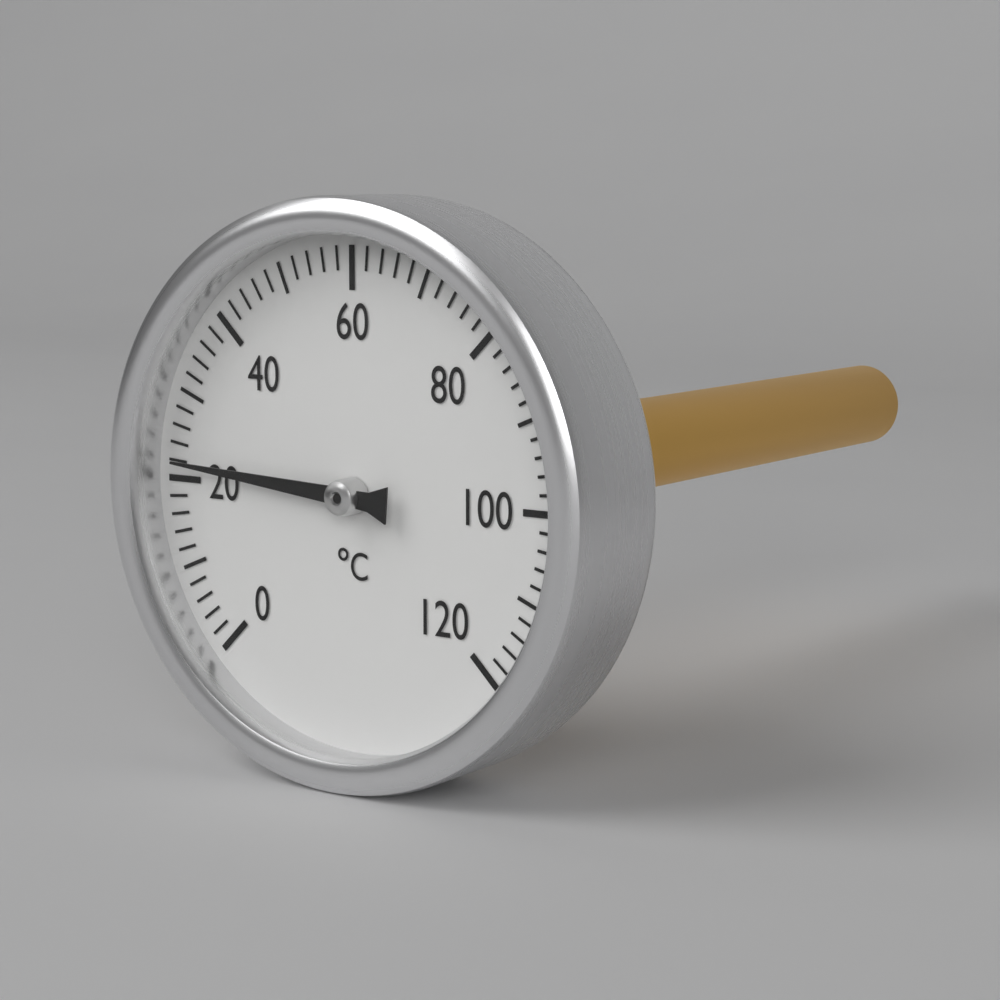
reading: 22 °C
